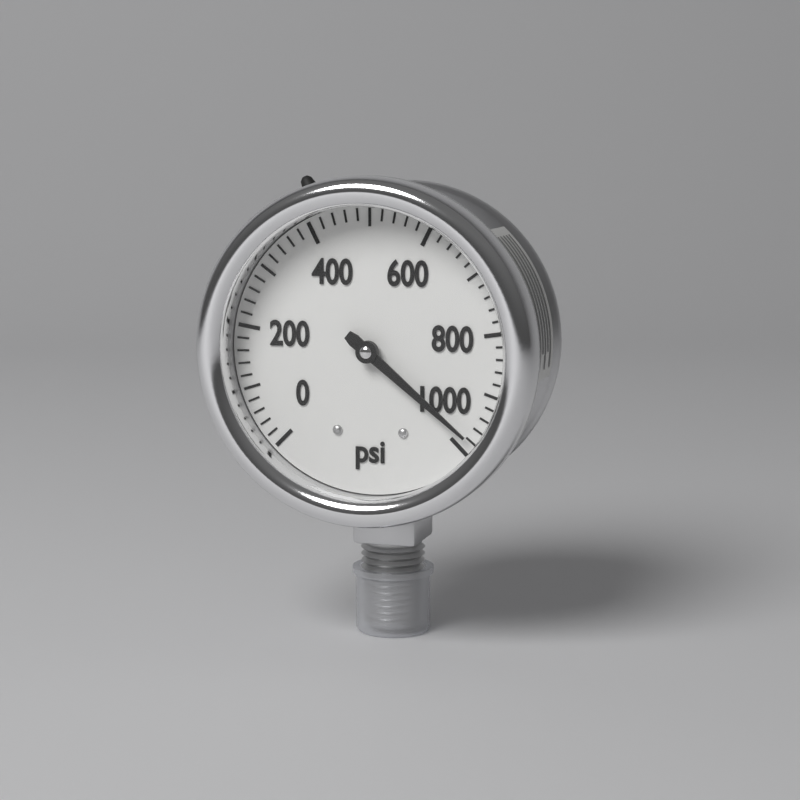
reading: 980 psi
